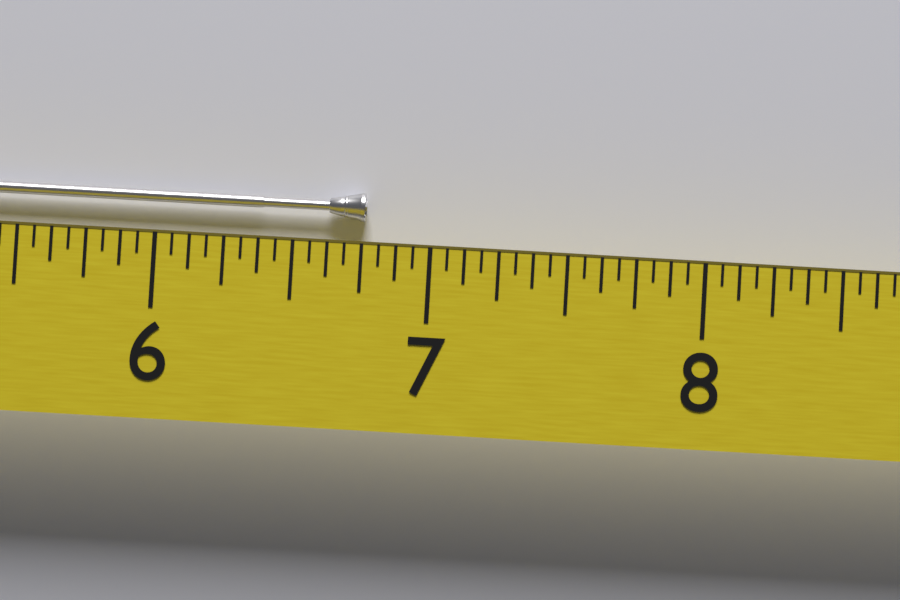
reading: 6.7500 (no unit)
